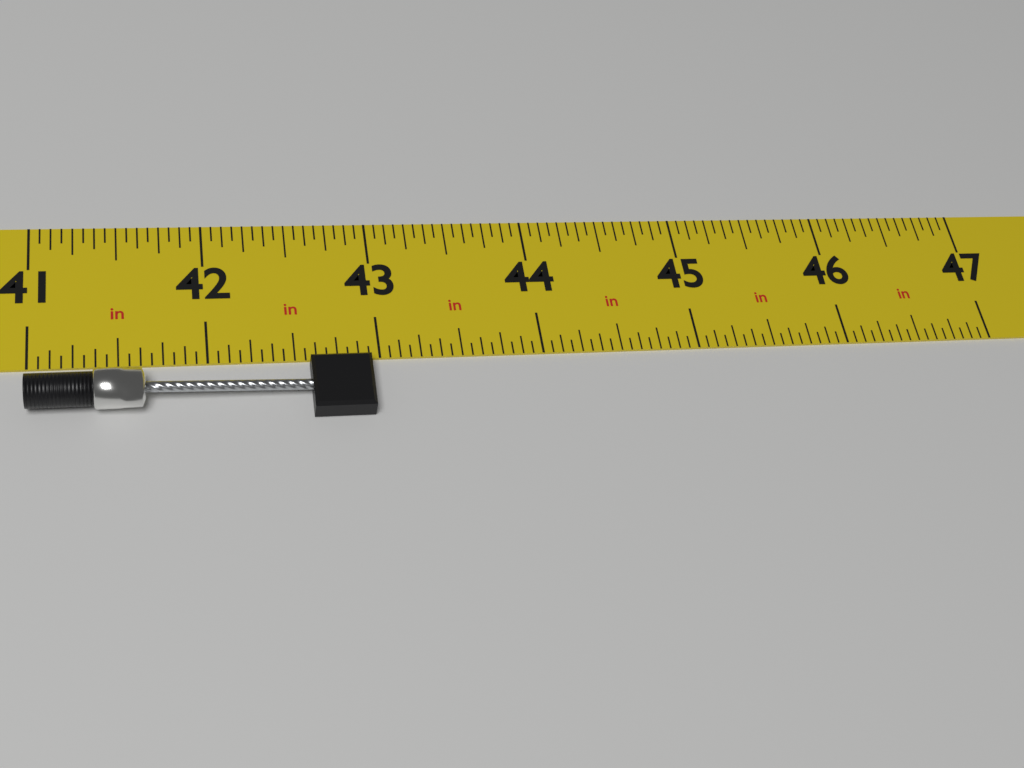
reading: 42.9375 in
